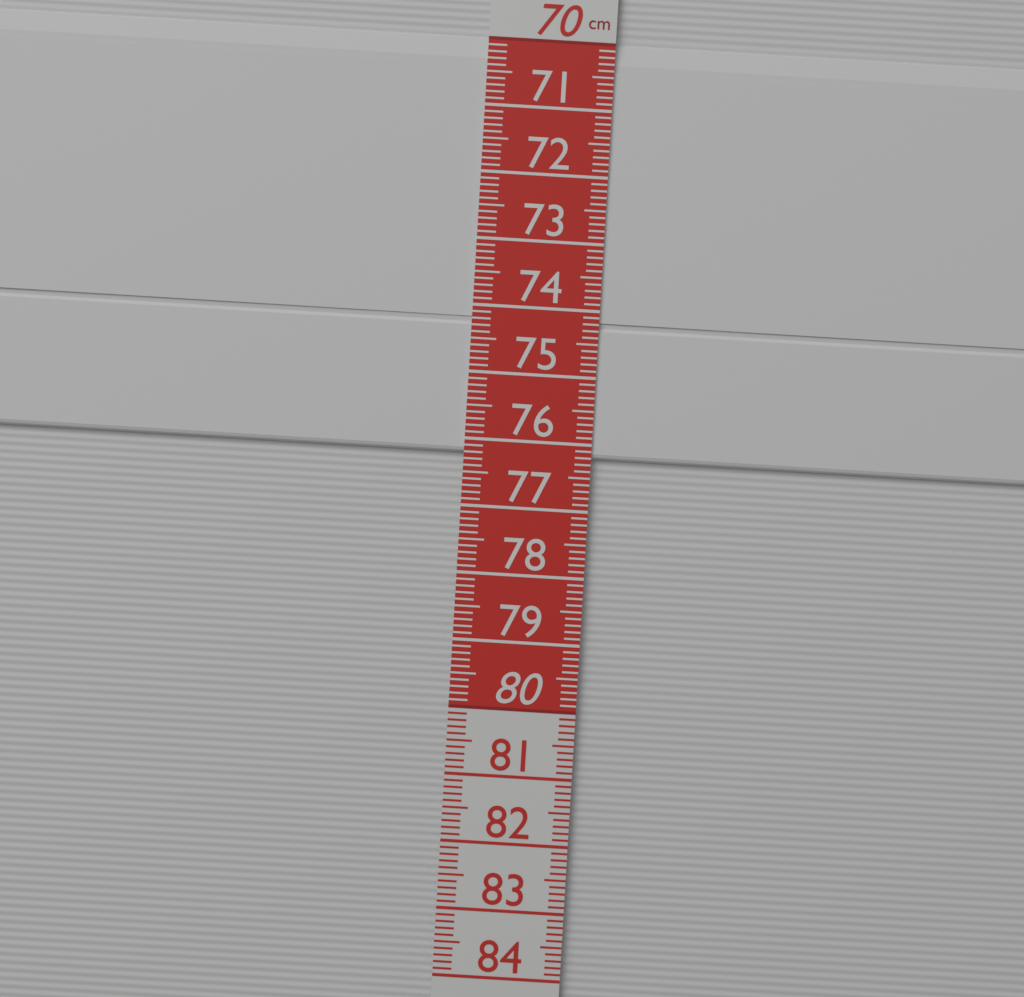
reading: 76.2 cm
